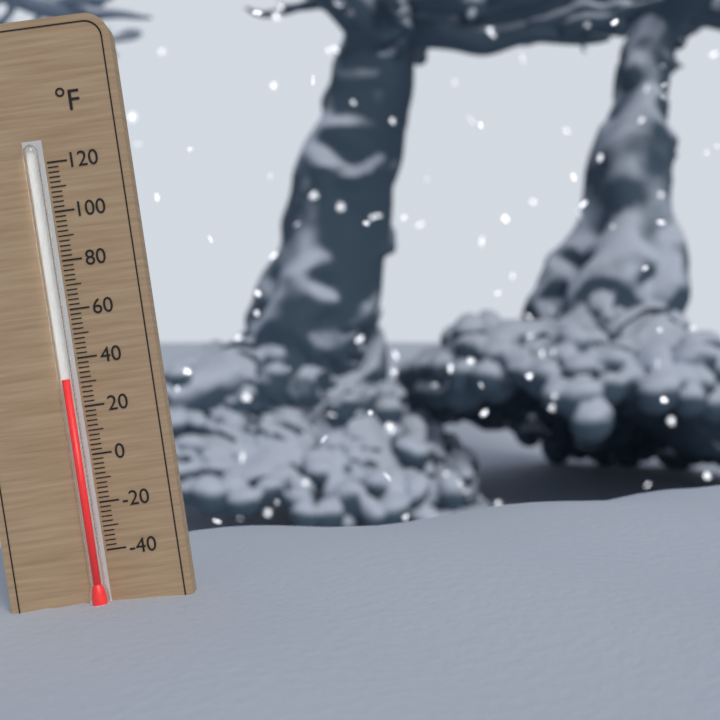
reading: 32 °F
